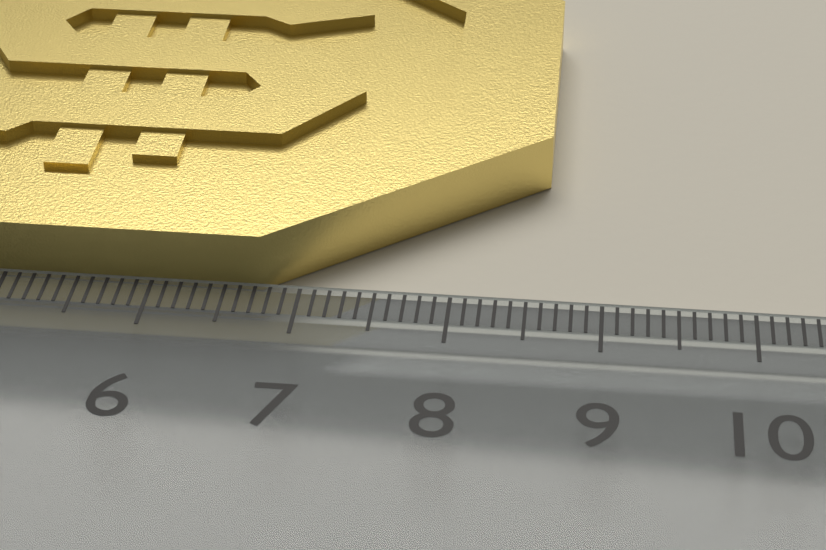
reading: 8.6 cm
